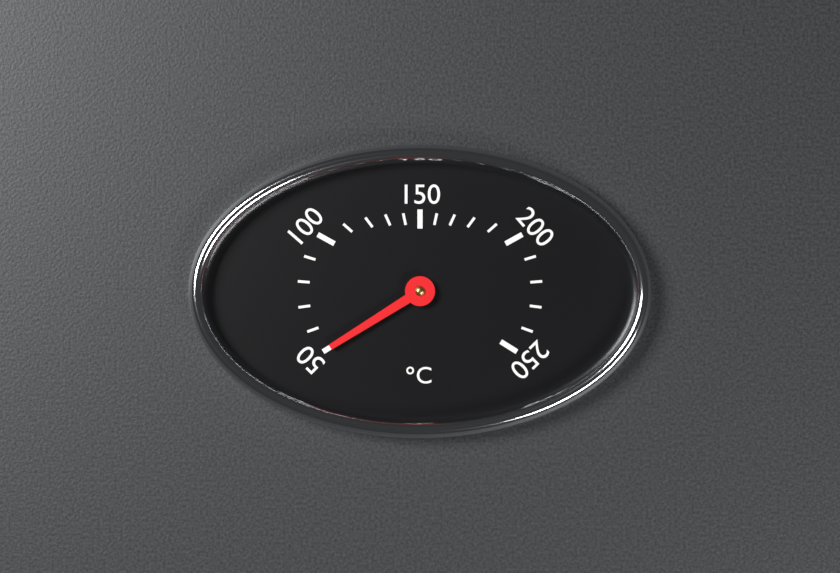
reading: 50 °C
